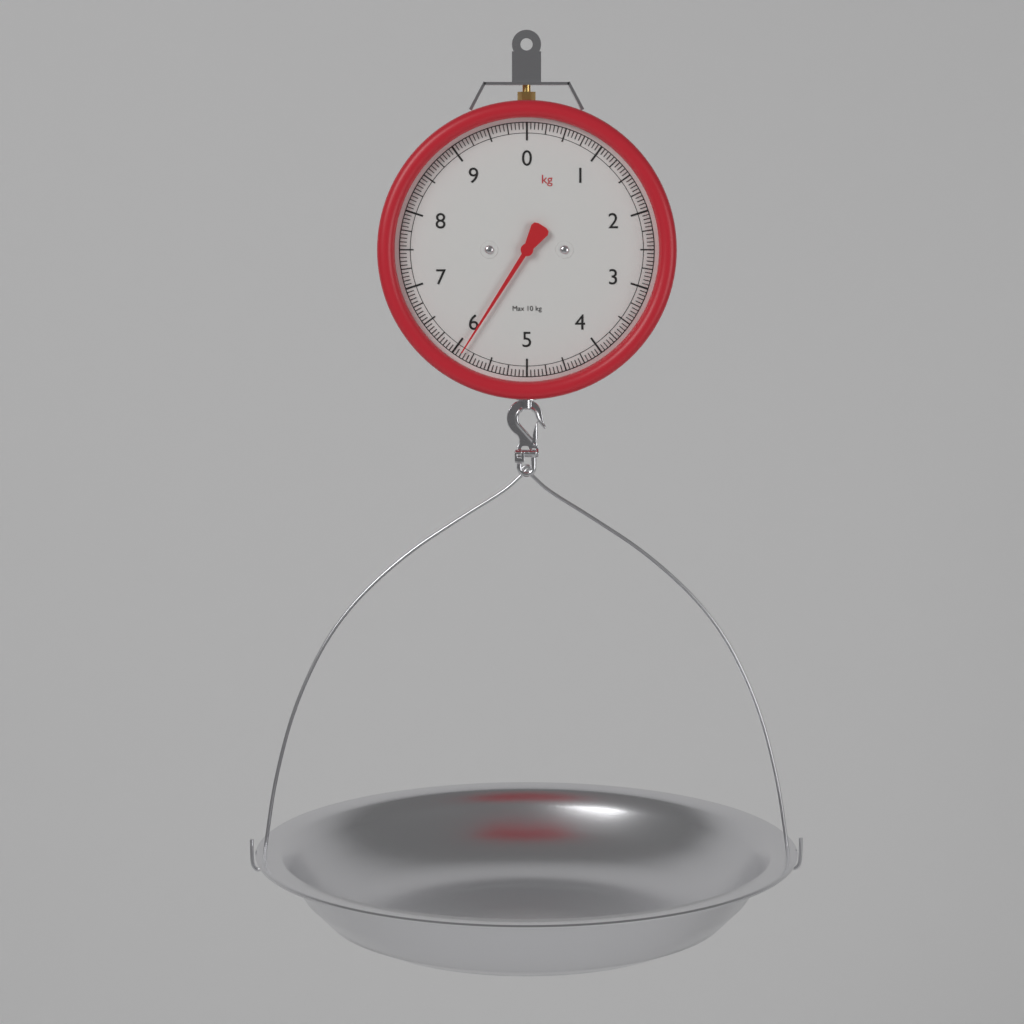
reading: 5.90 kg
